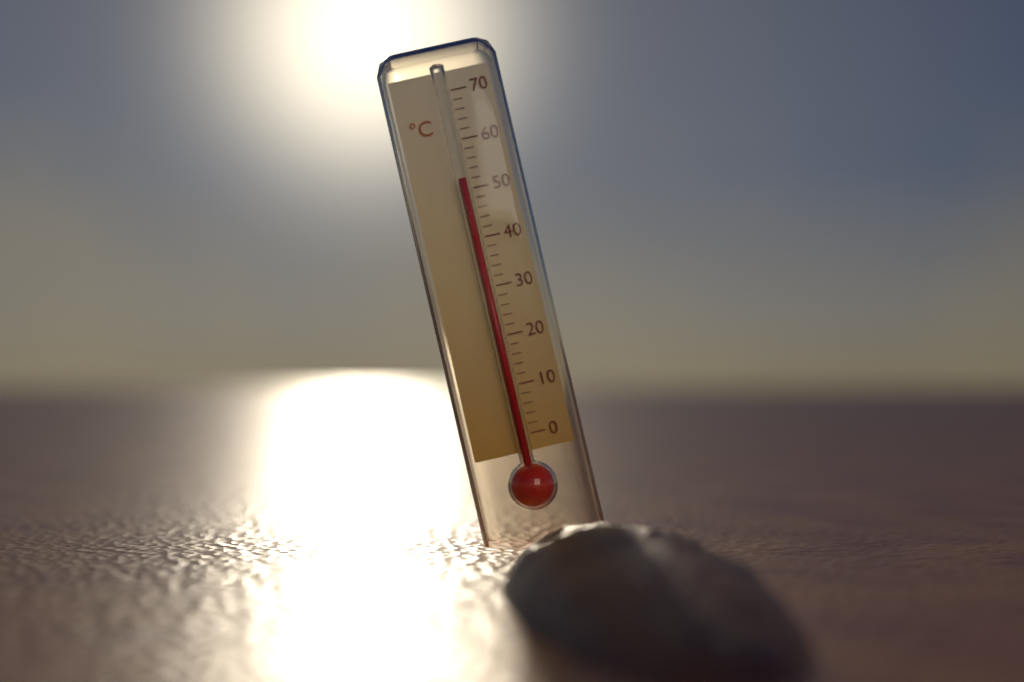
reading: 52 °C
